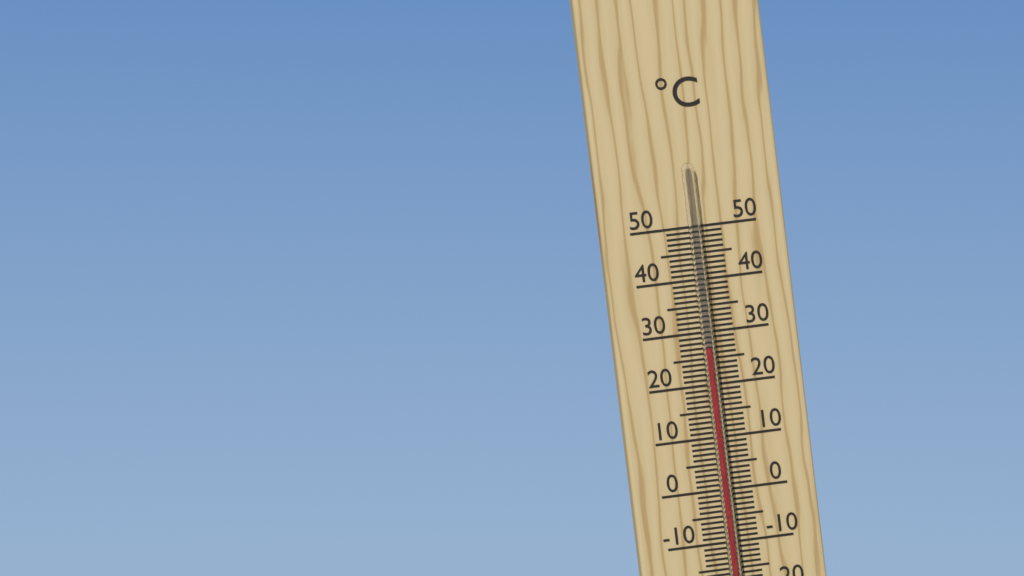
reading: 27 °C
